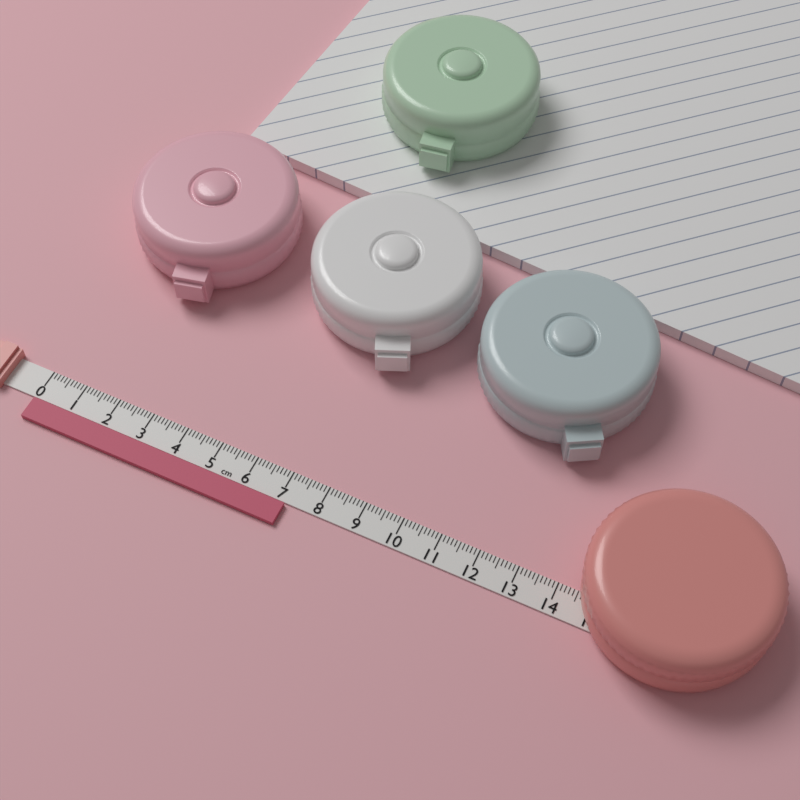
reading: 7.2 cm
